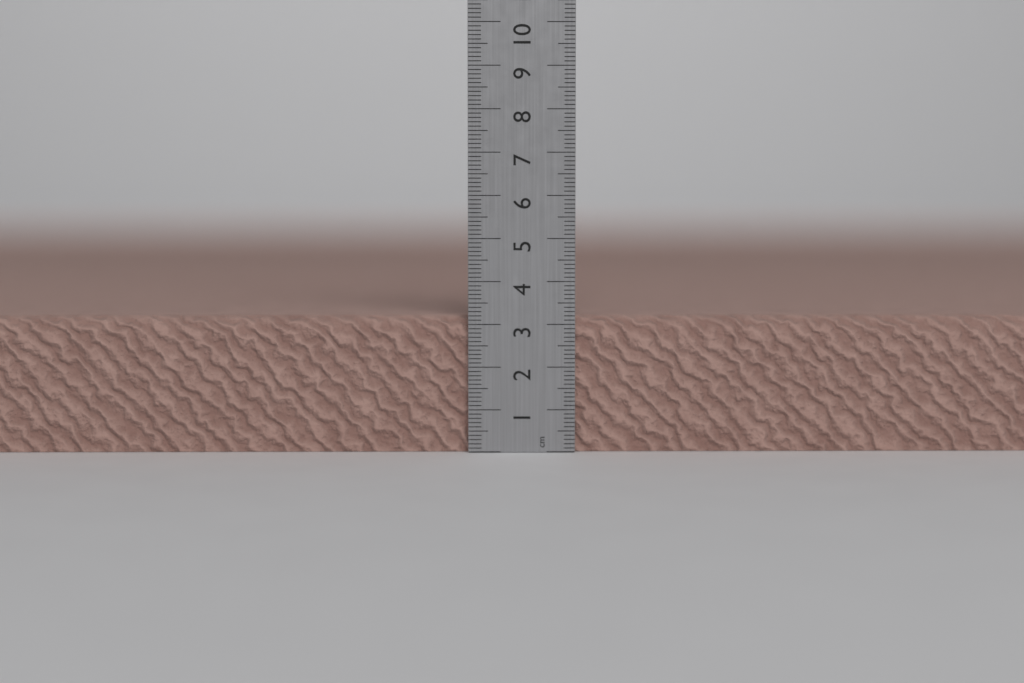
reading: 3.2 cm
